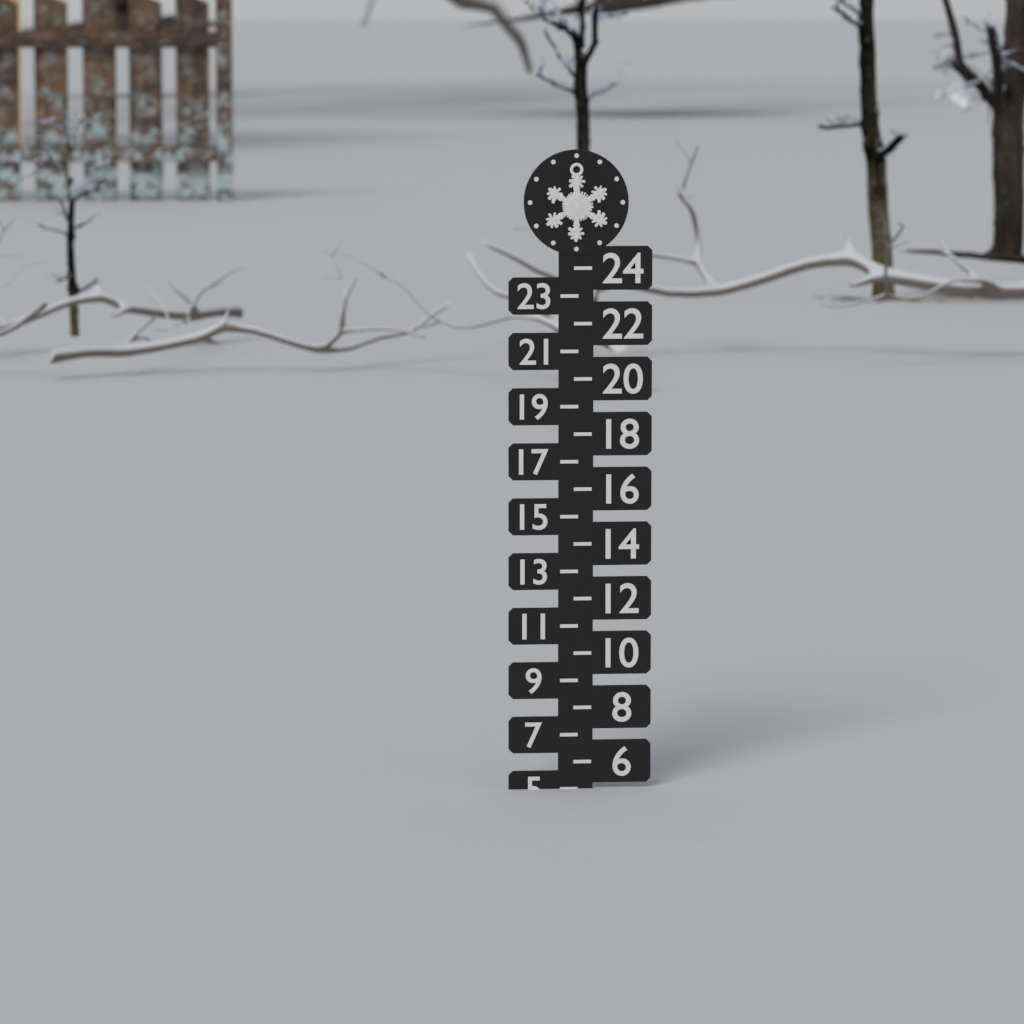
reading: 5 (no unit)
